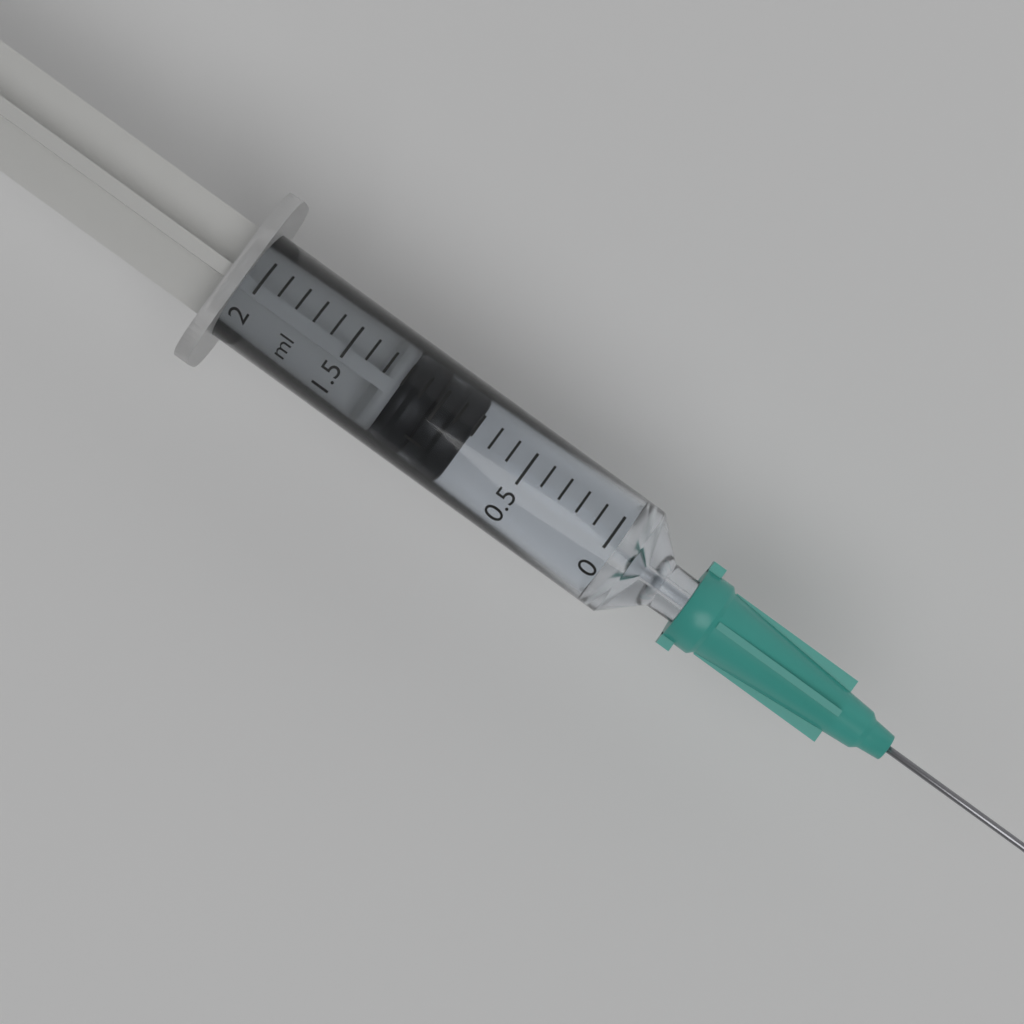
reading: 0.8 ml
